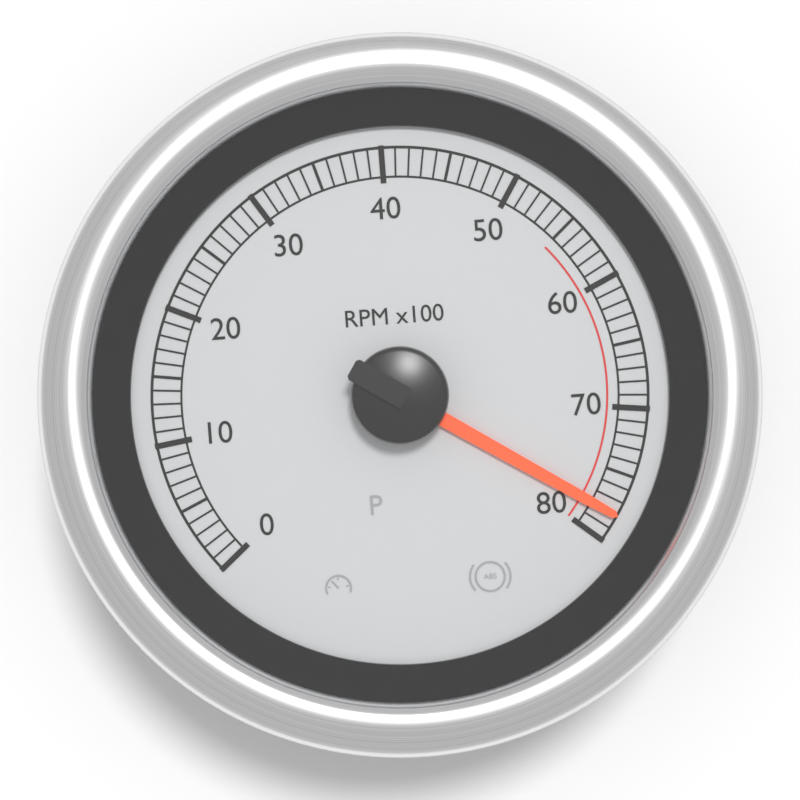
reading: 78 RPM x100
